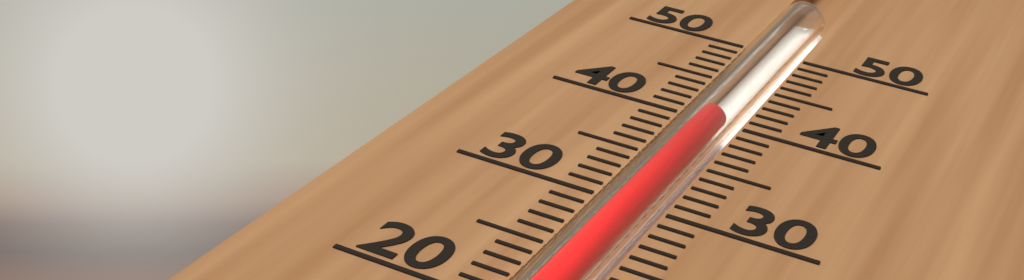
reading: 40 (no unit)
